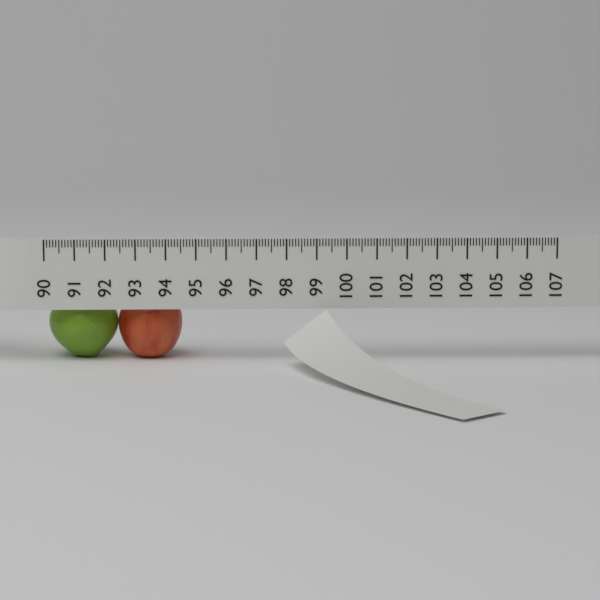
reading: 94.5 (no unit)
